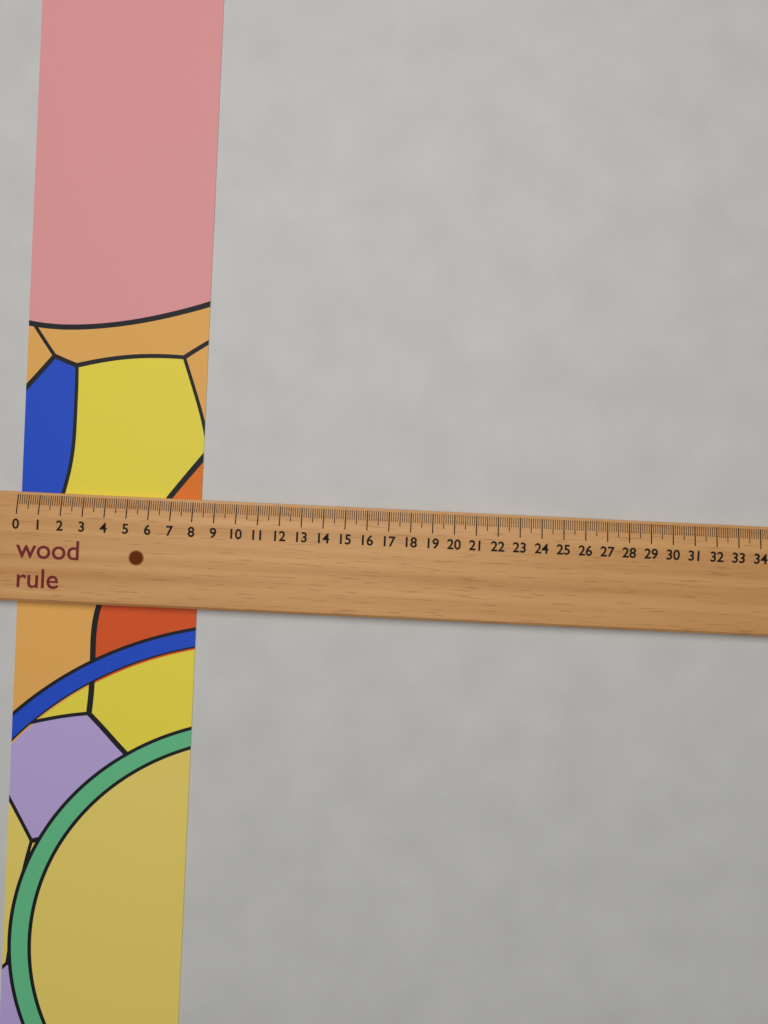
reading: 8.3 (no unit)
